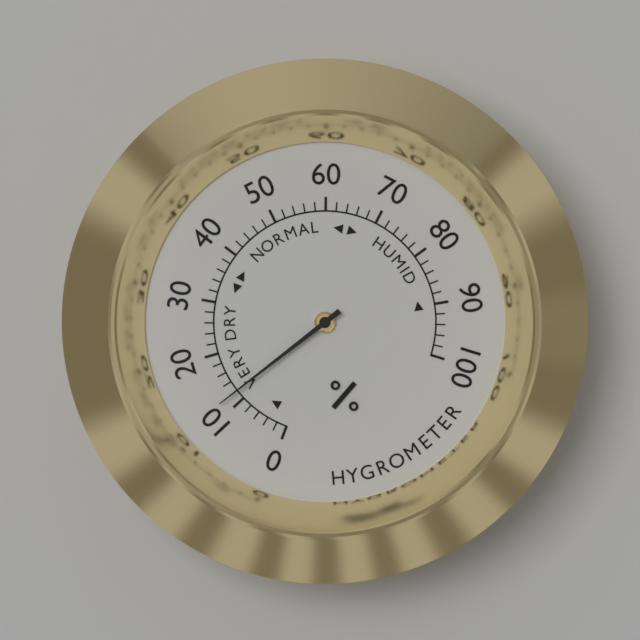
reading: 12 %
